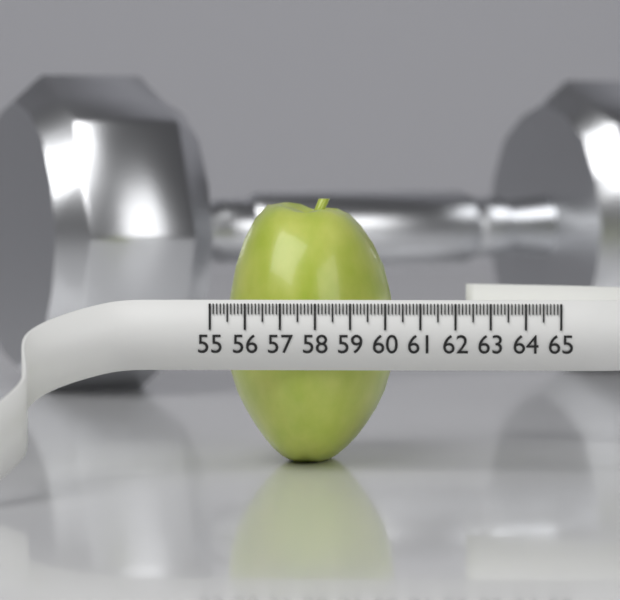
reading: 60.0 (no unit)
